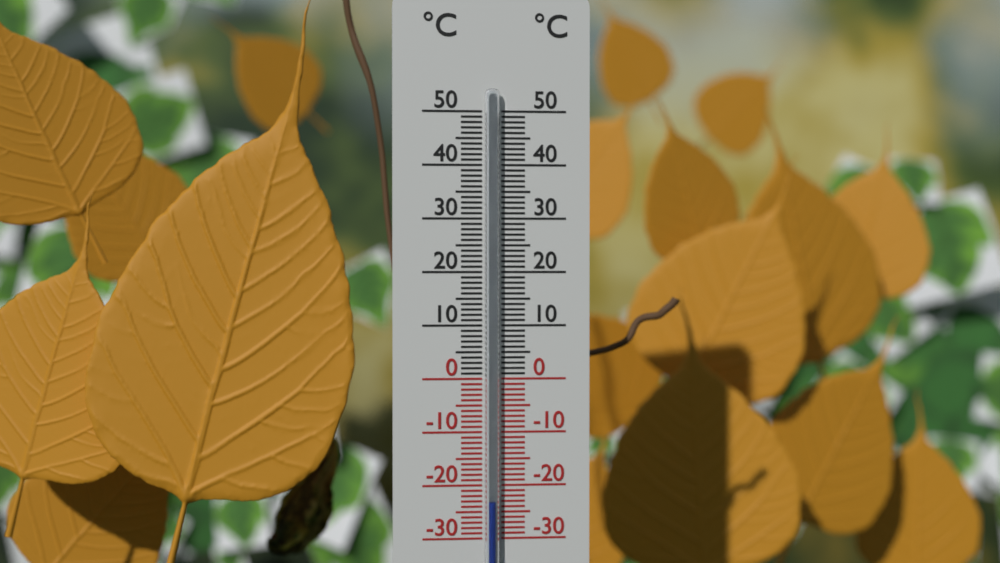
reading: -23 °C
